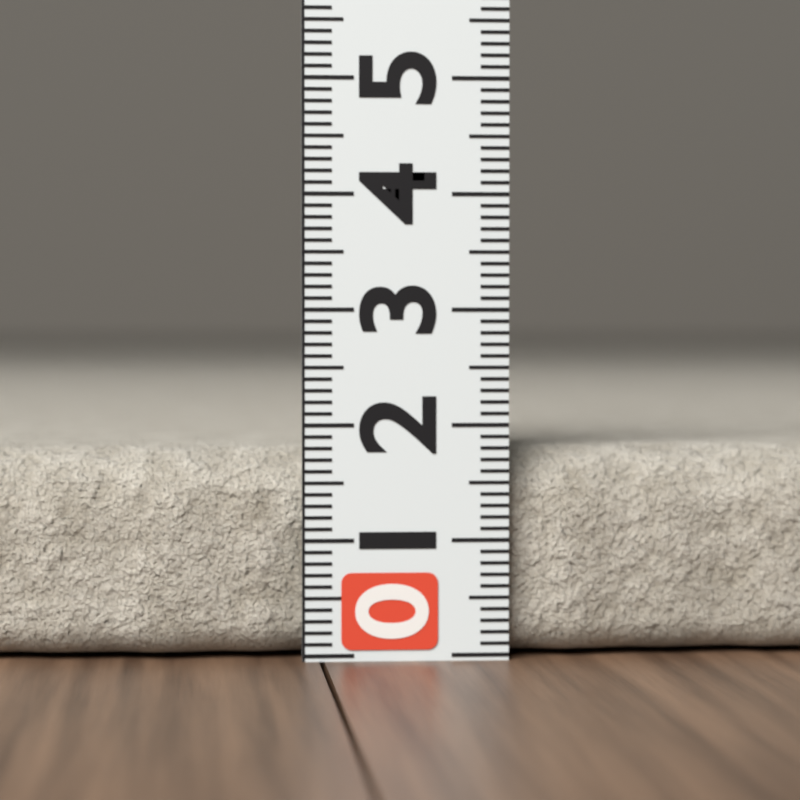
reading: 1.8 (no unit)
